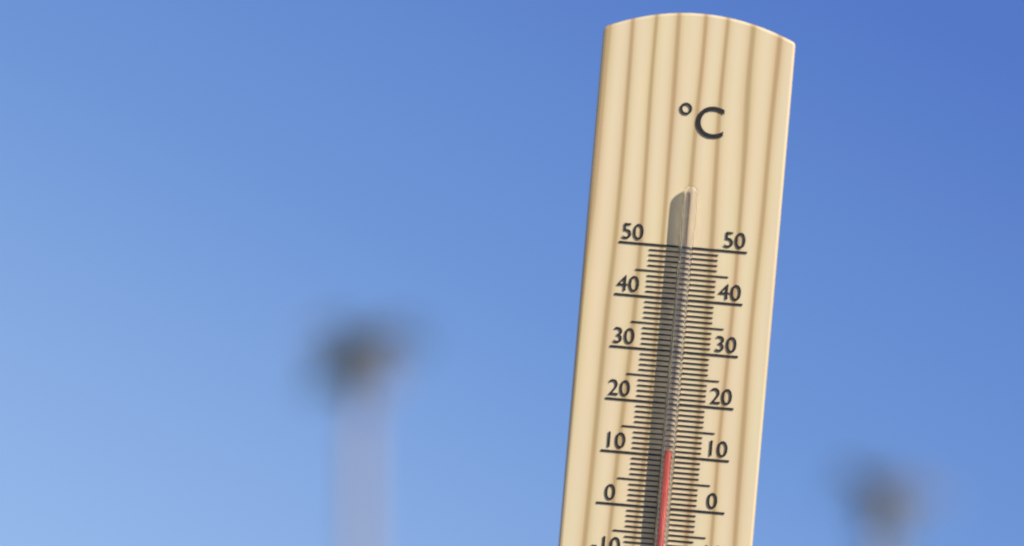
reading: 11 °C
